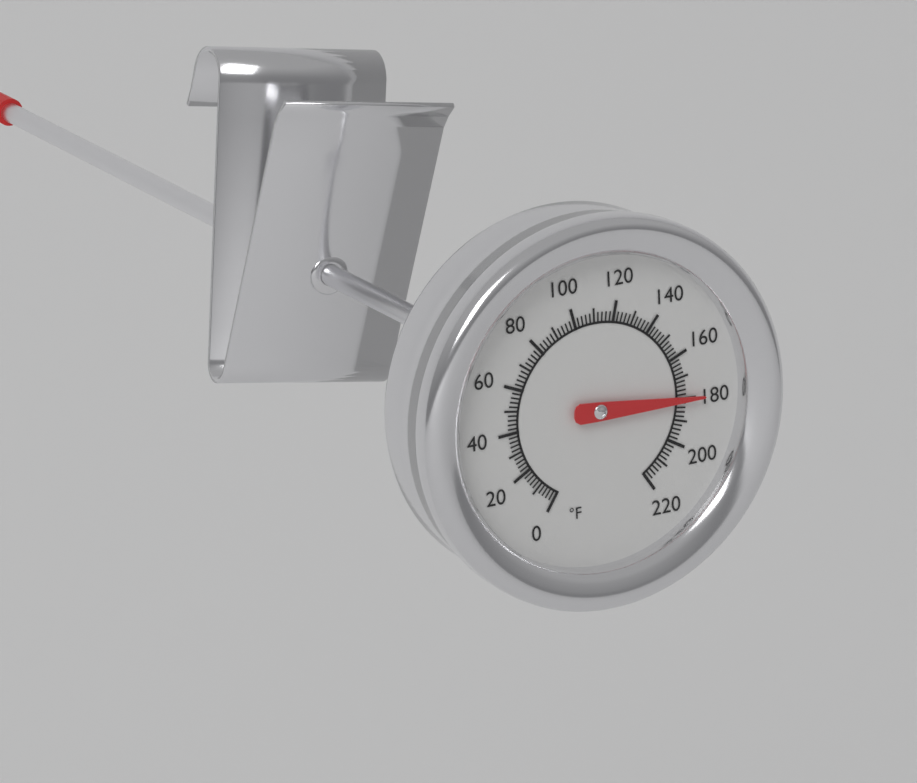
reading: 180 °F
